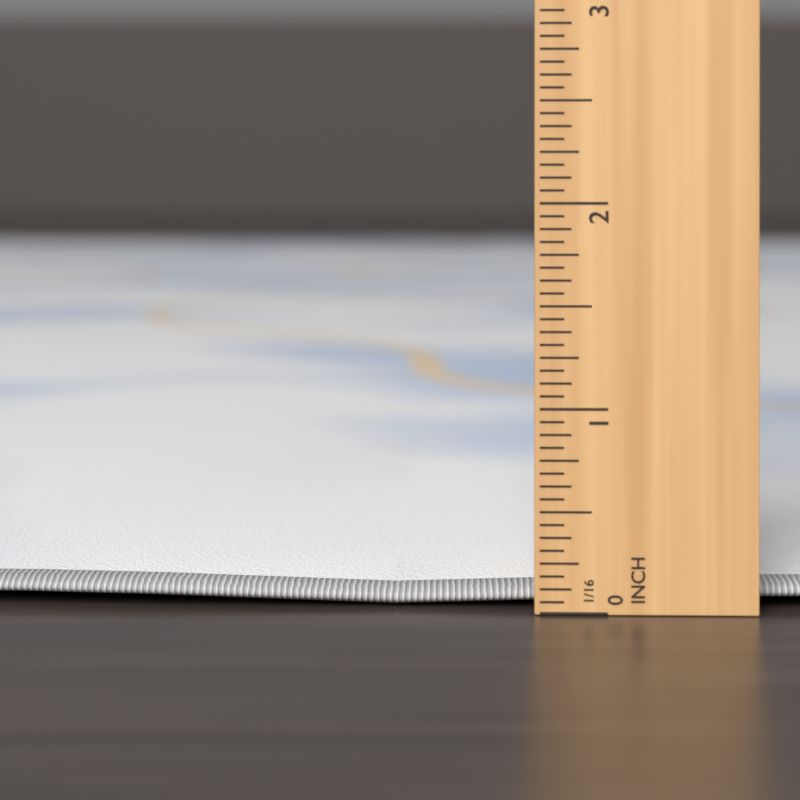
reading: 0.2500 in
